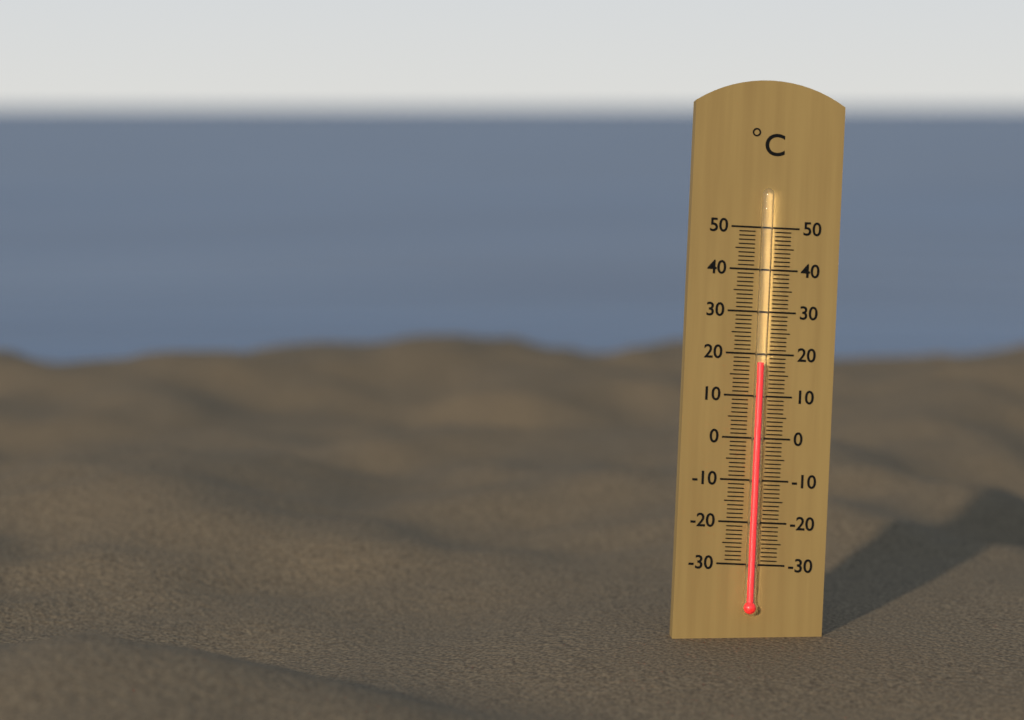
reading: 18 °C
